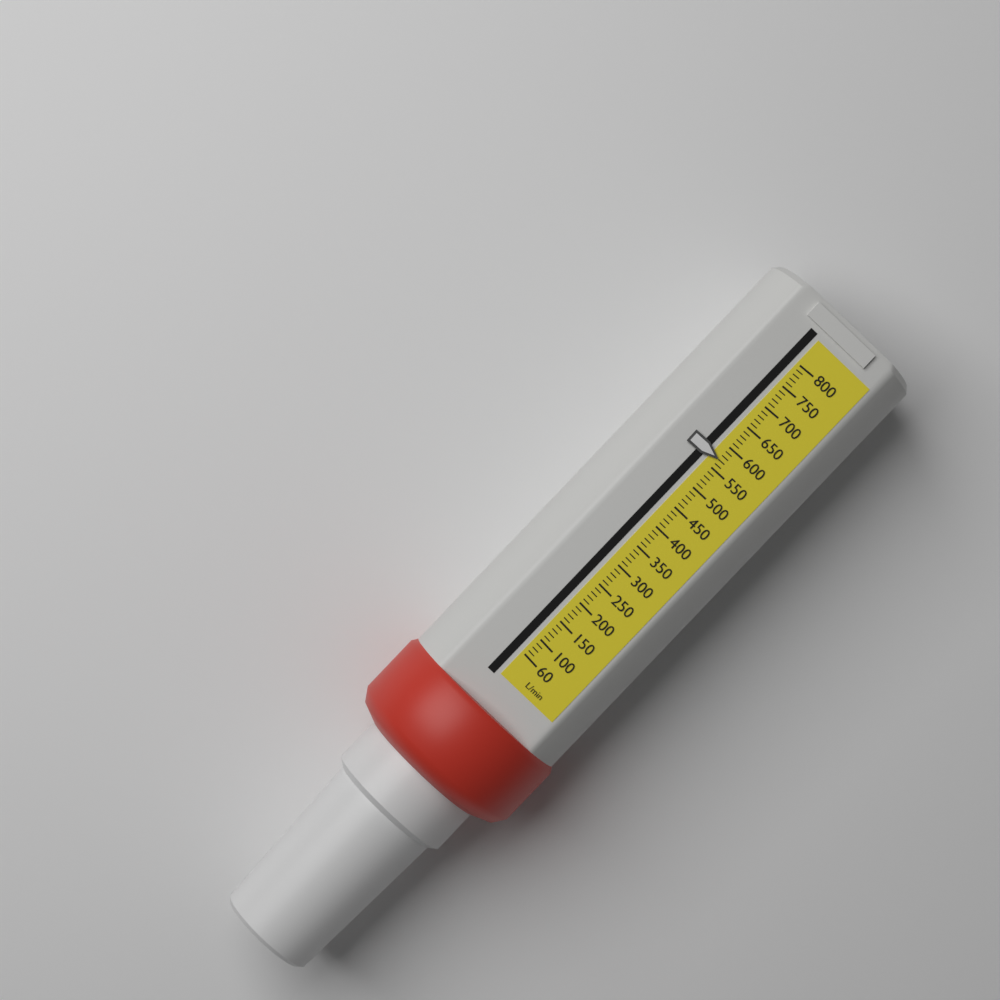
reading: 570 L/min
